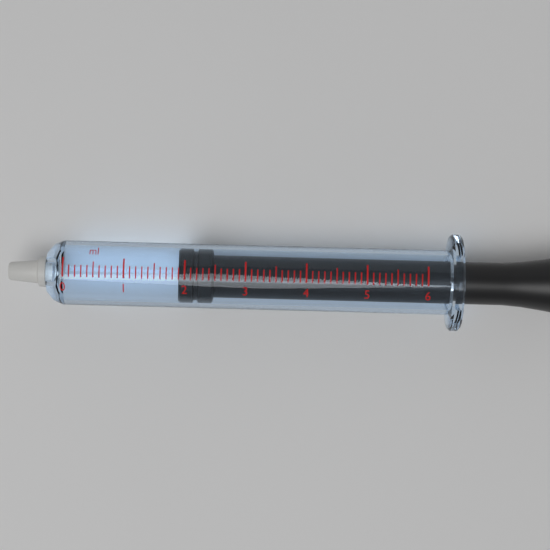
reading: 1.9 ml
